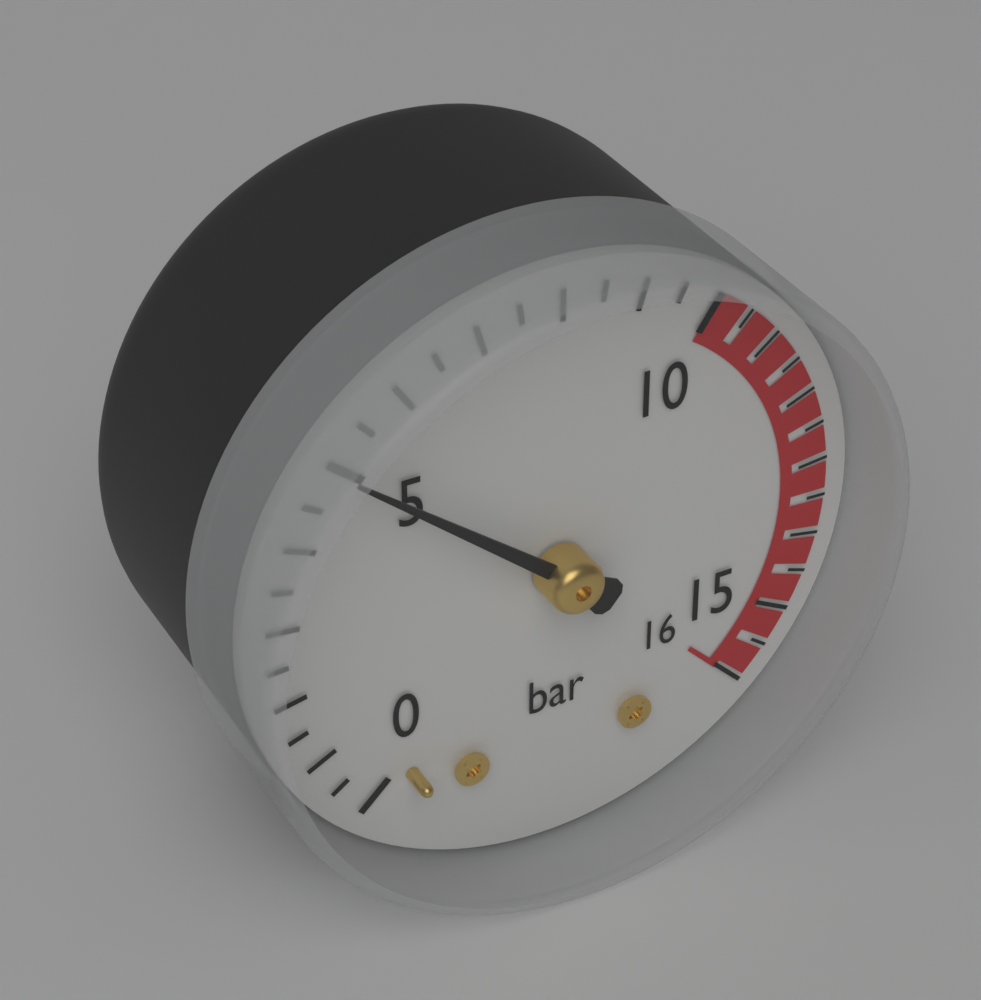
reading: 5.0 bar
